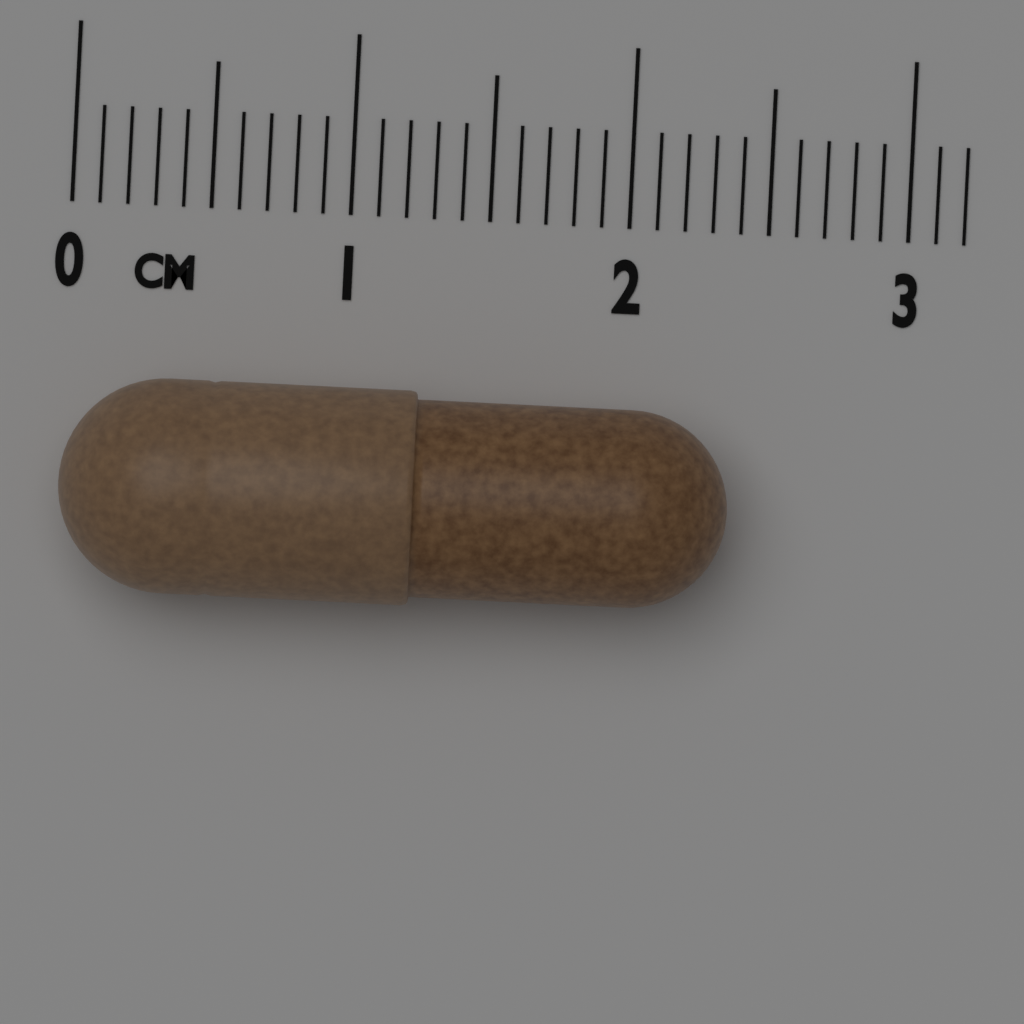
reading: 2.4 cm
